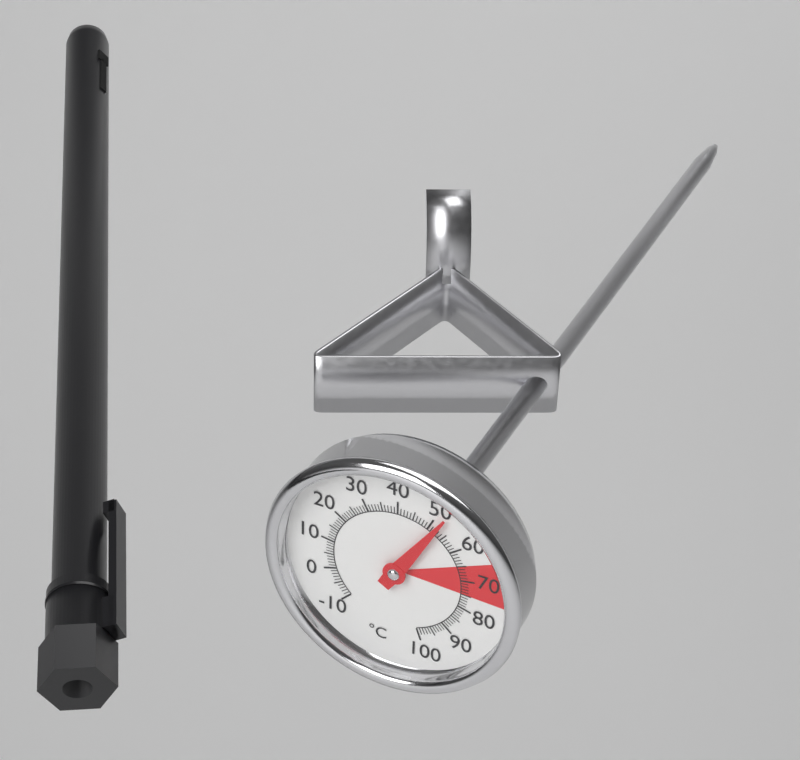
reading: 52 °C
